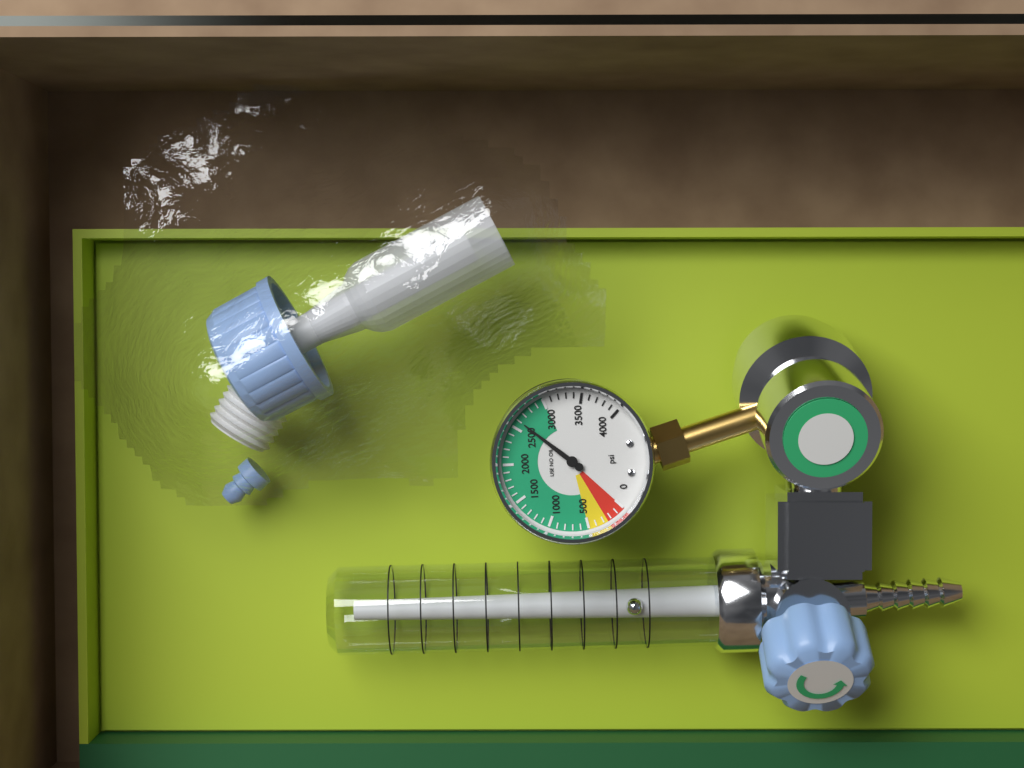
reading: 2600 psi
